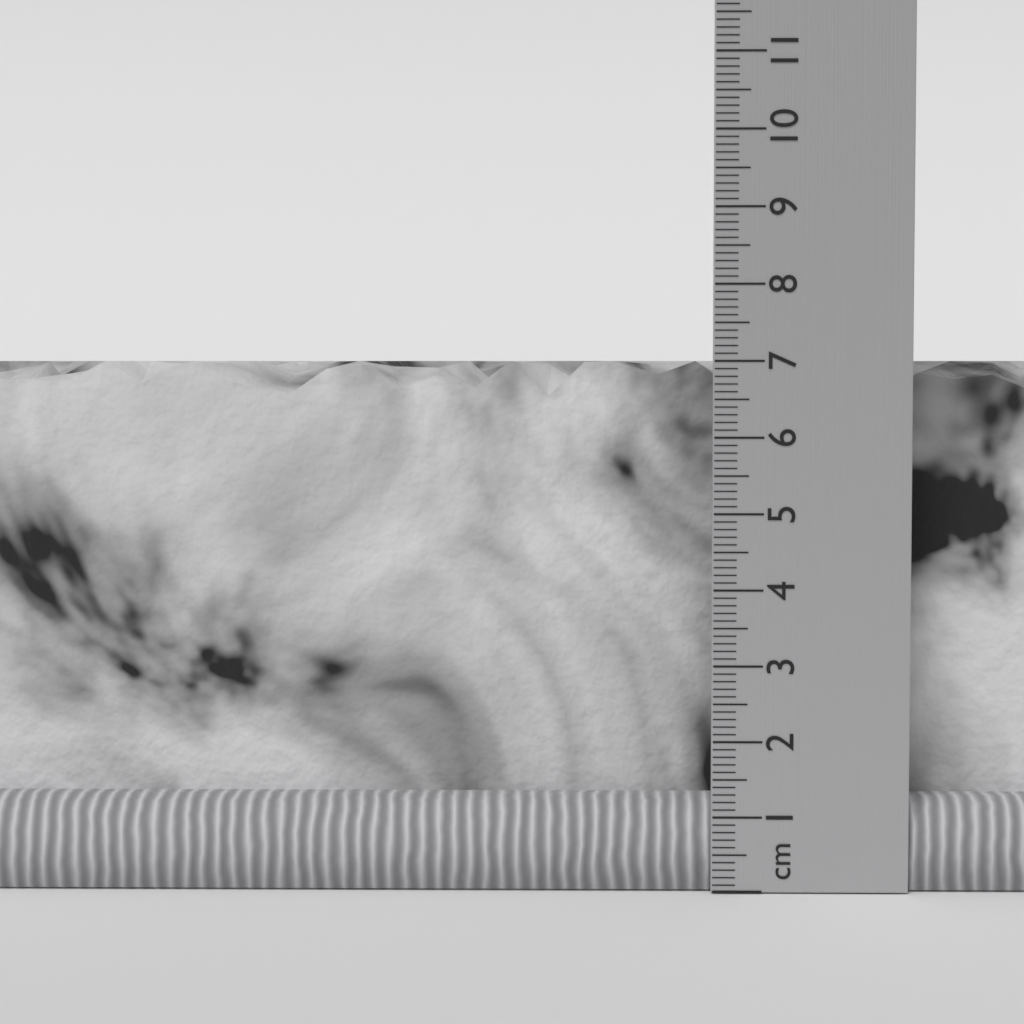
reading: 7.0 cm
